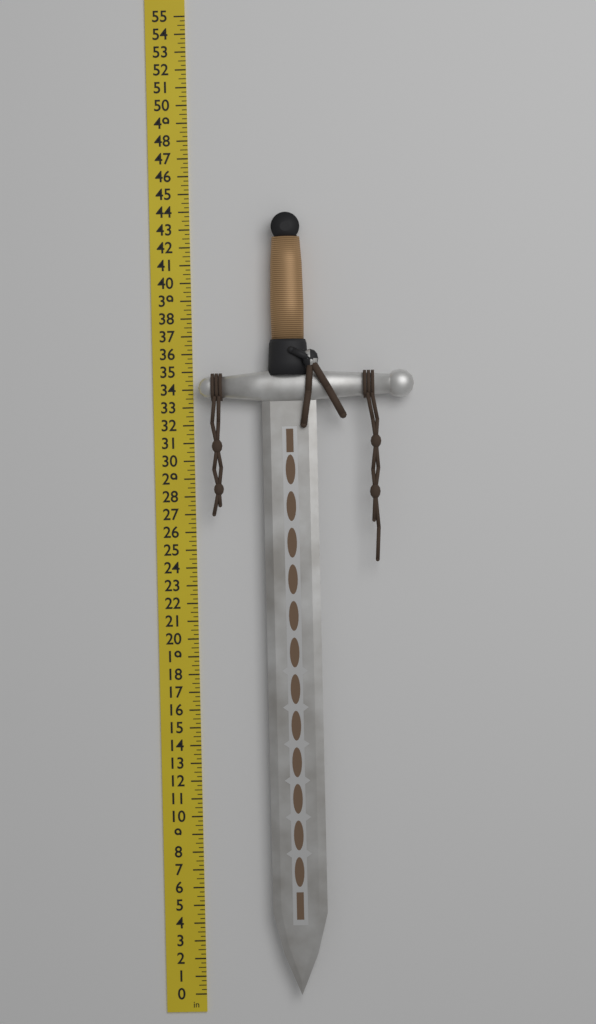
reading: 43.75 in
